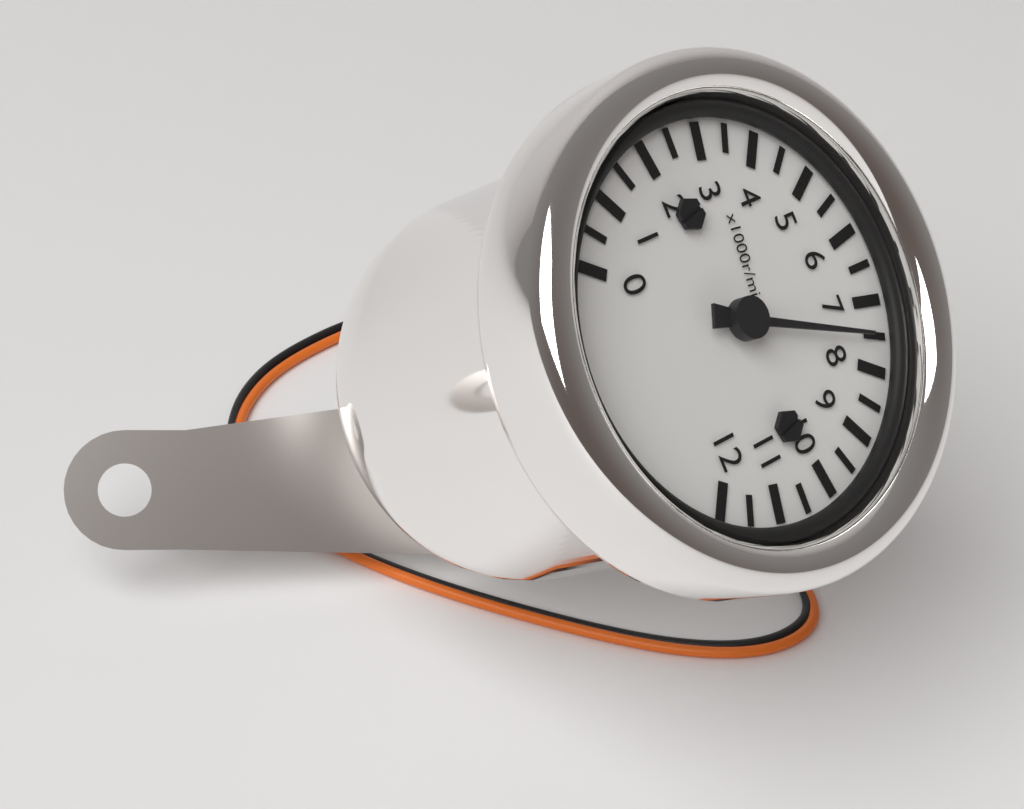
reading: 7500 r/min
